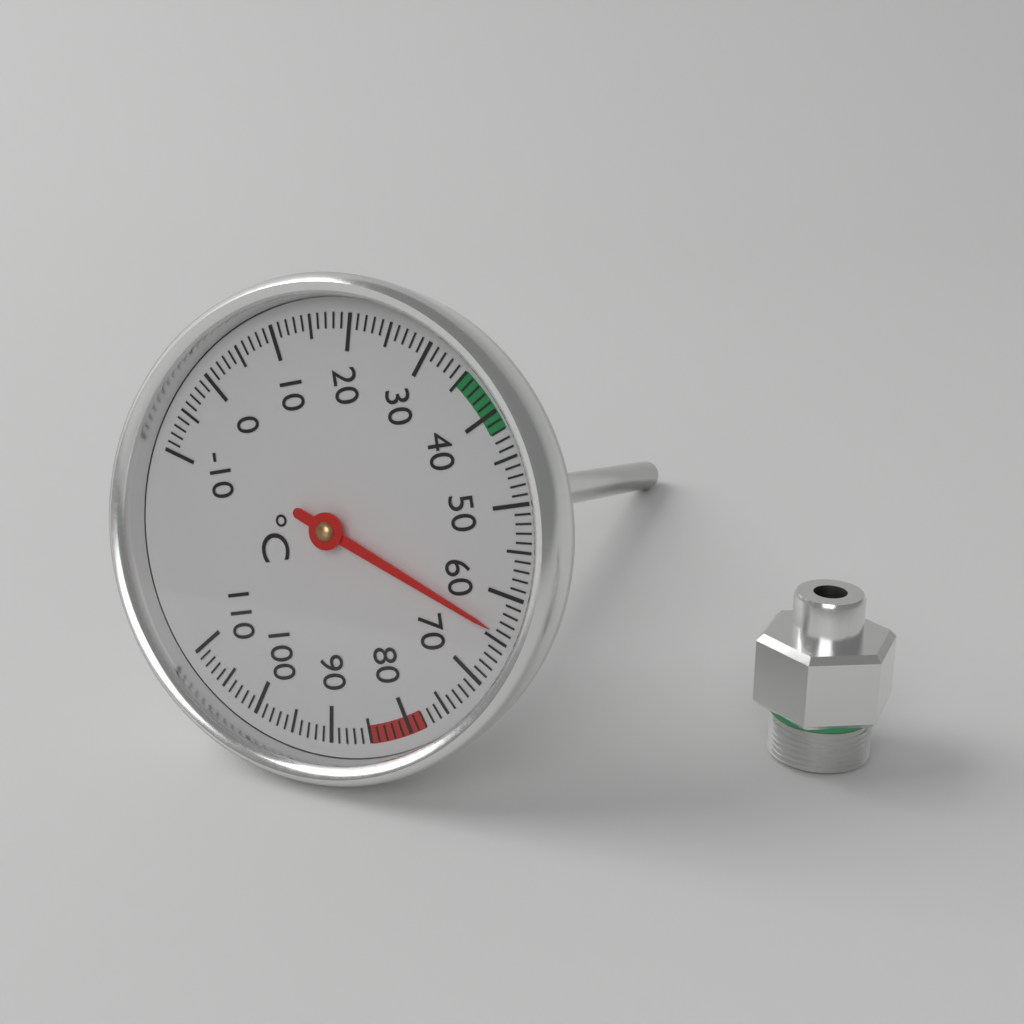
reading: 64 °C
